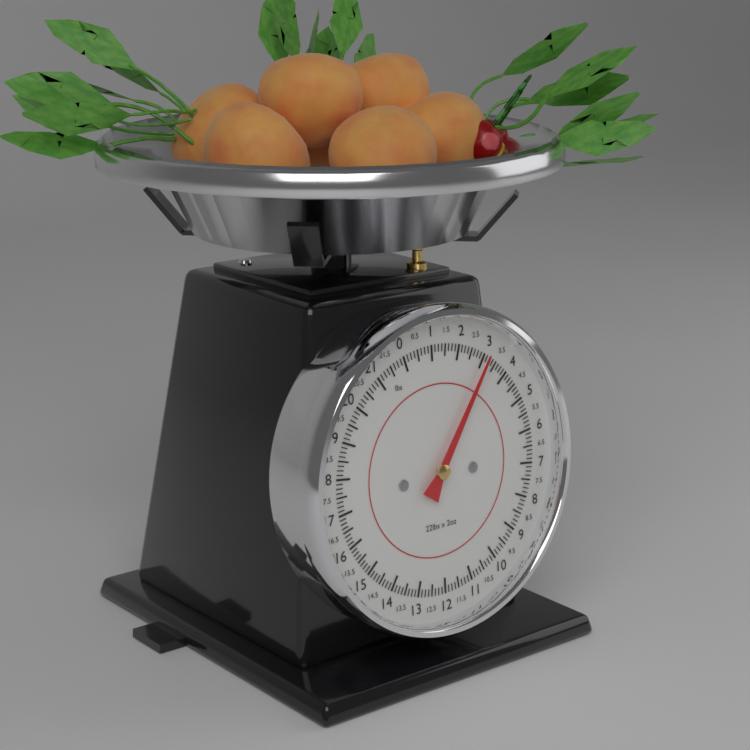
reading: 3.125 lbs
